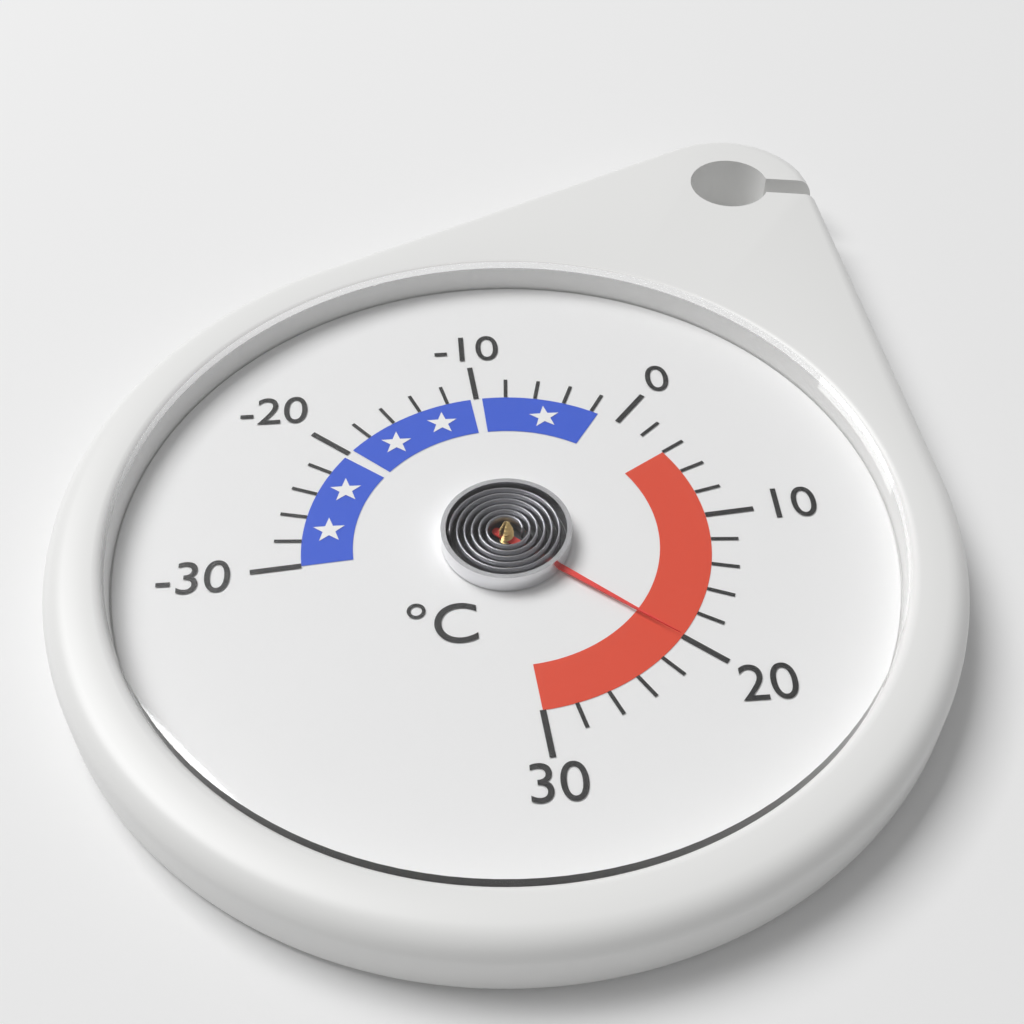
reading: 20 °C
